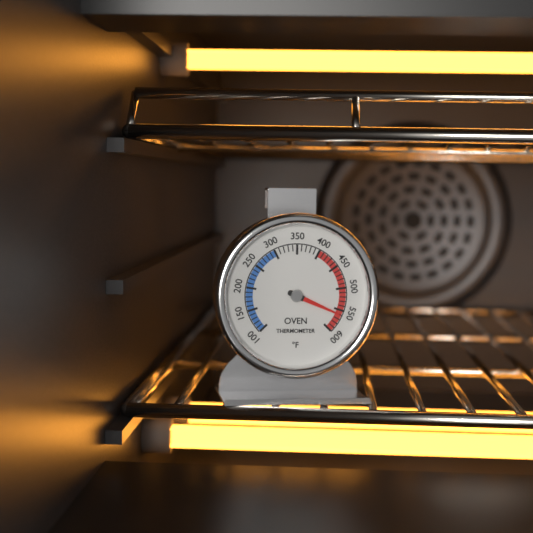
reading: 560 °F
